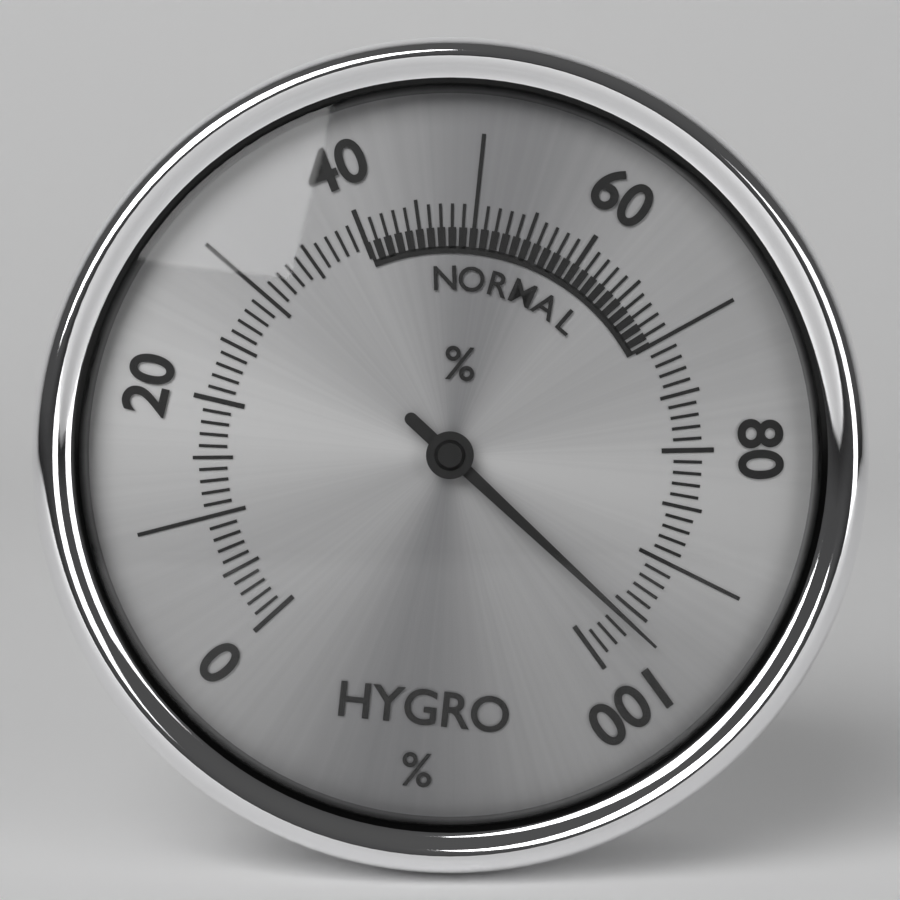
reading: 96 %
